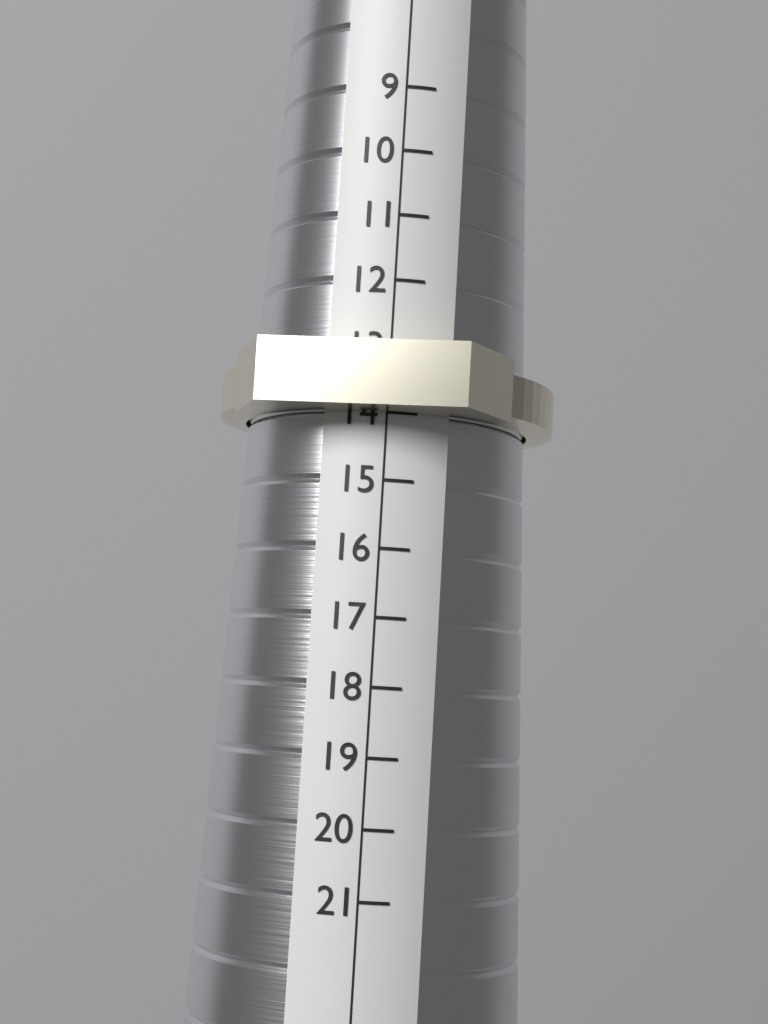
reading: 14 (no unit)
